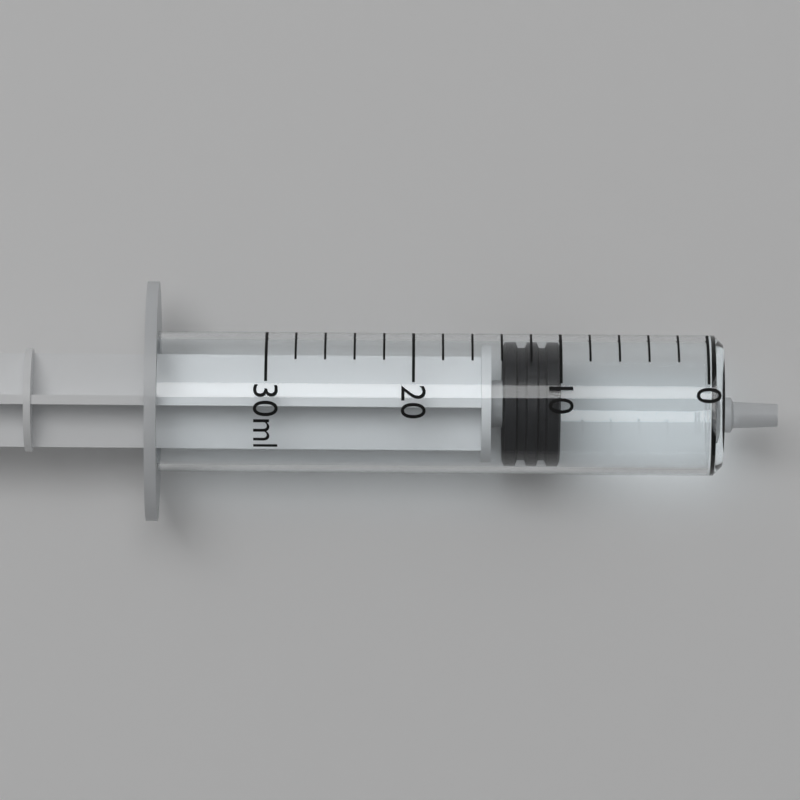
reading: 10 ml
